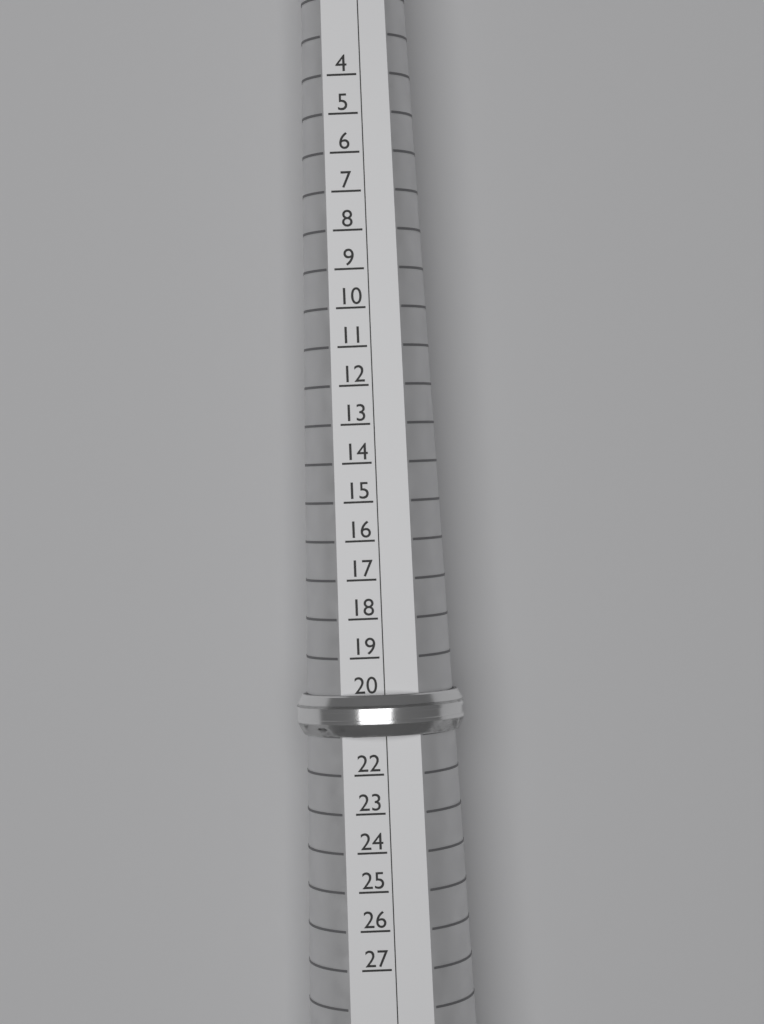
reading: 21 (no unit)
